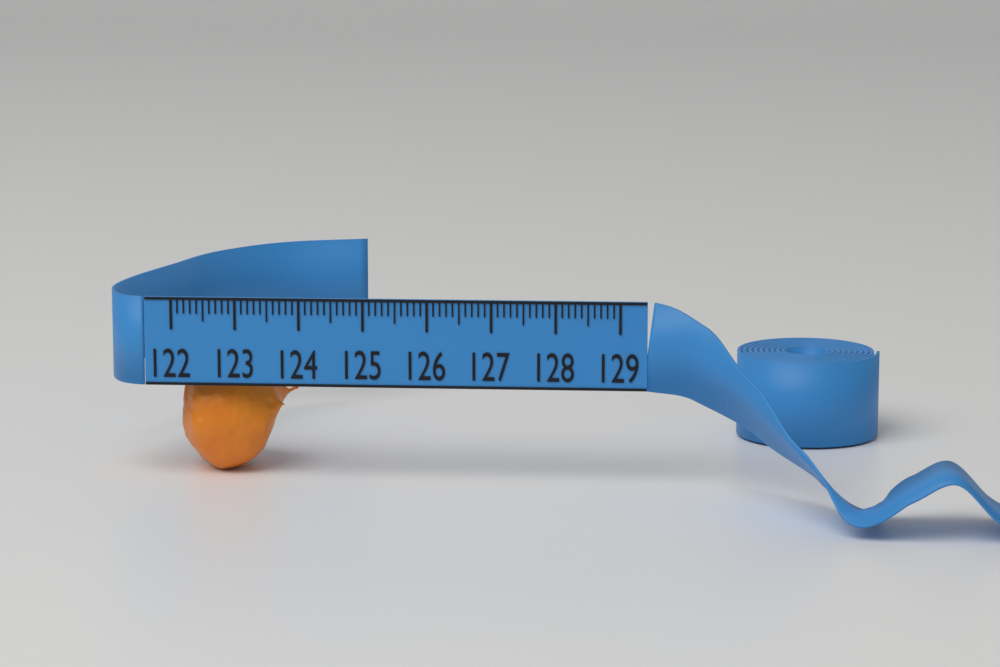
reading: 123.8 (no unit)
